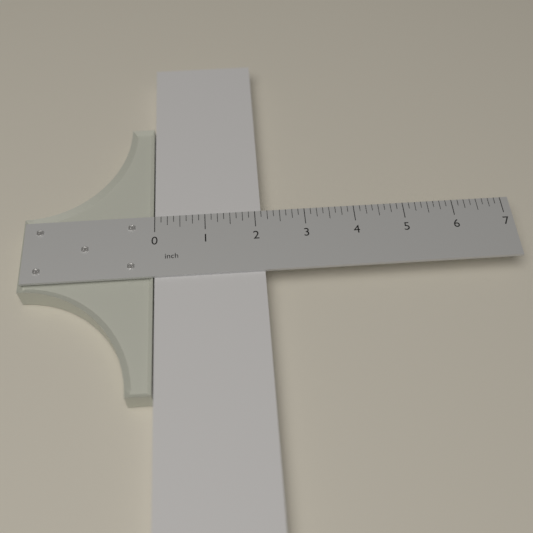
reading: 2.125 inch
